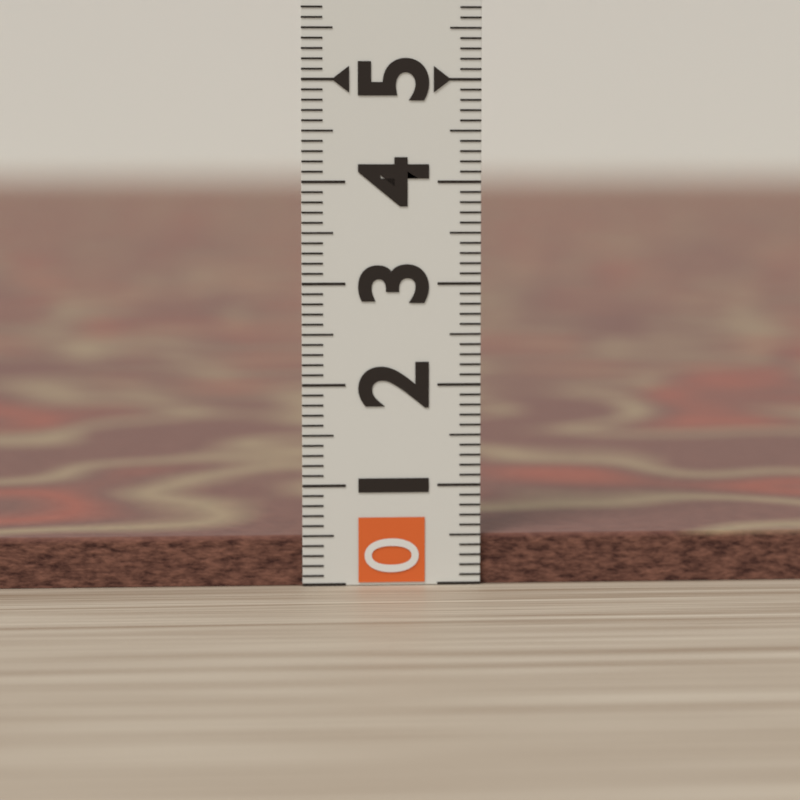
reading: 0.5 (no unit)
